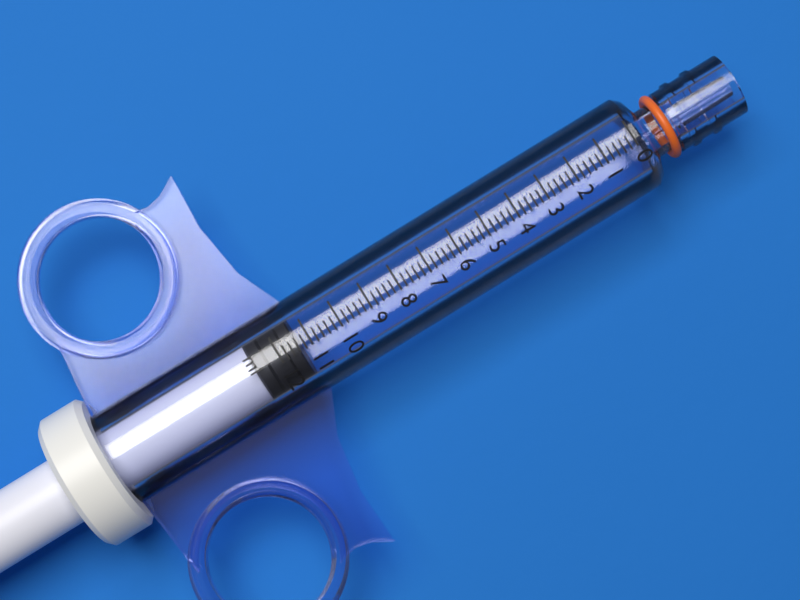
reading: 11.4 ml
